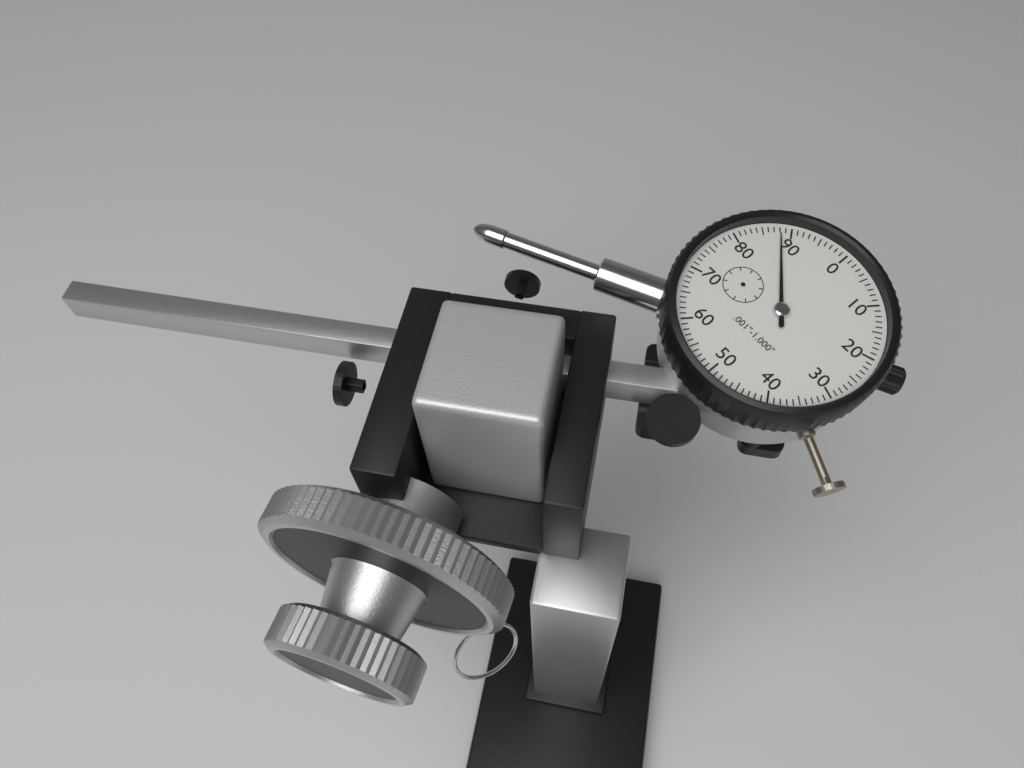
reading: 0.088 in
